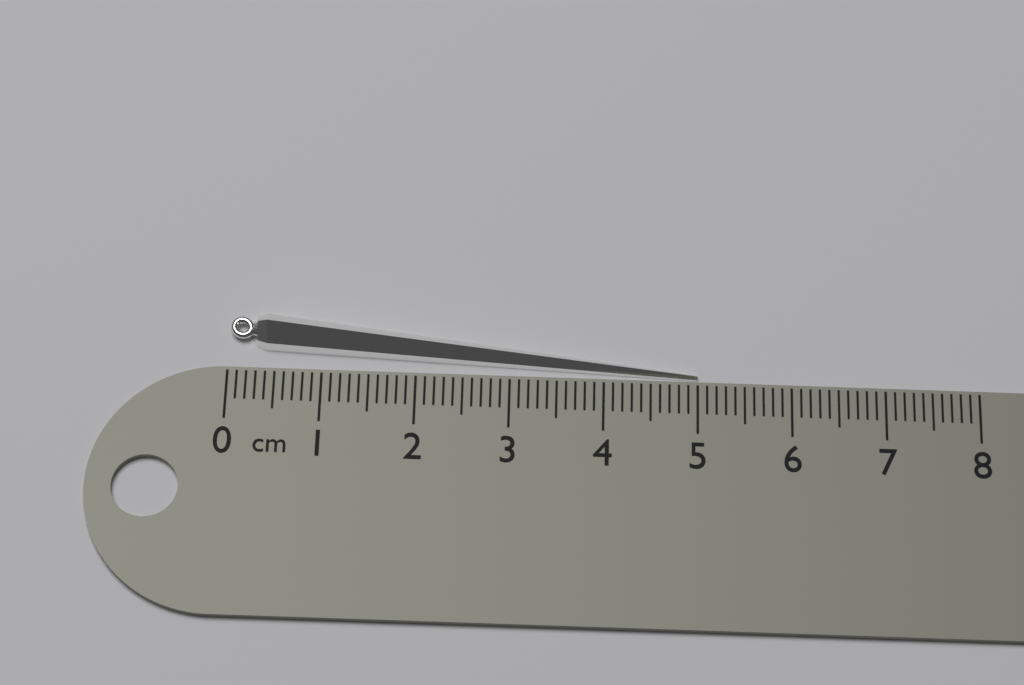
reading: 5.0 cm
